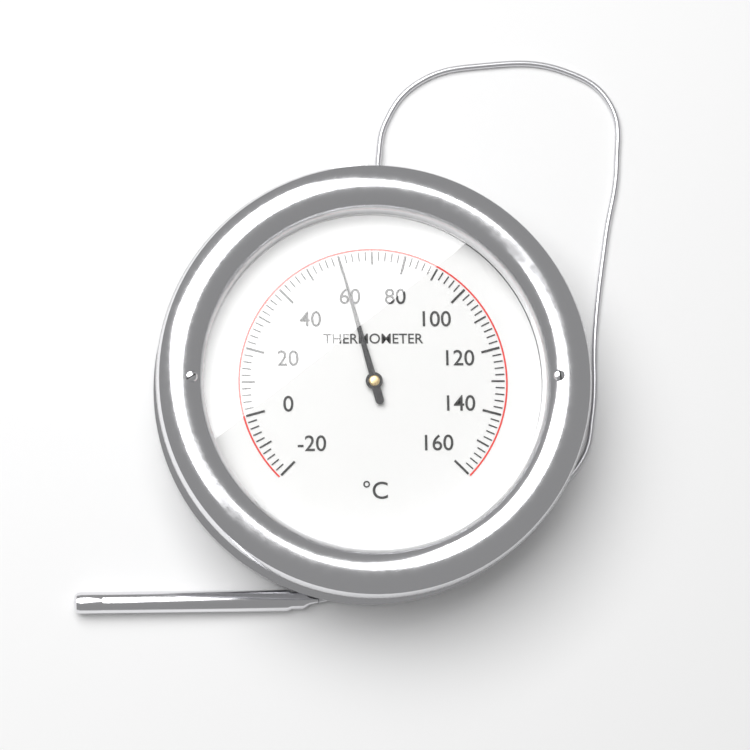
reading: 60 °C
